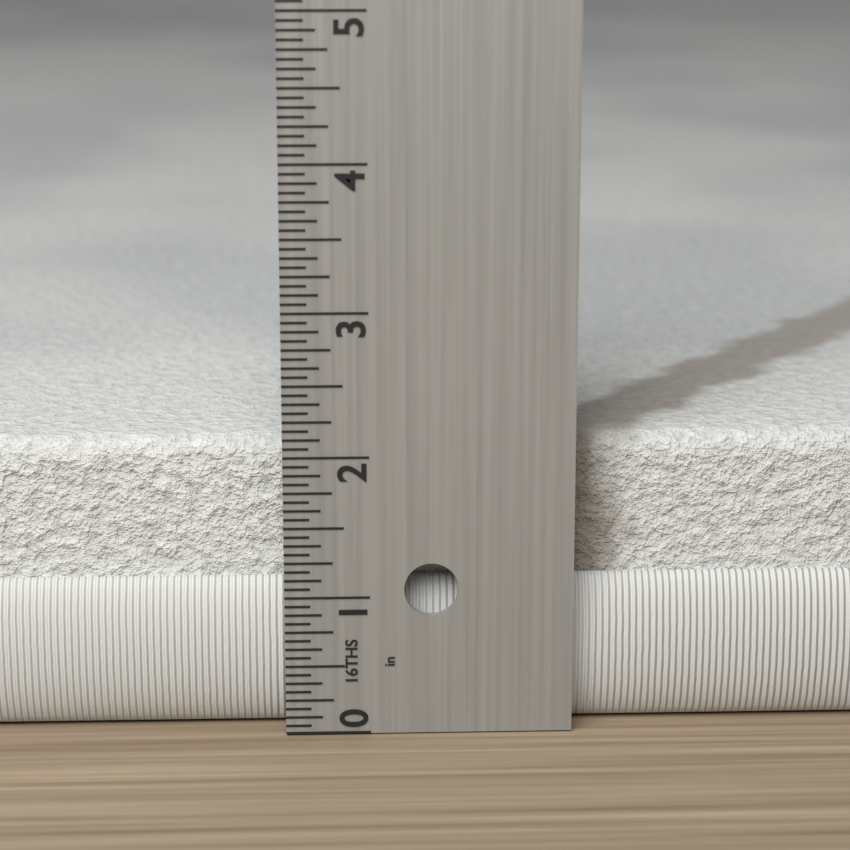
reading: 2.0625 in
